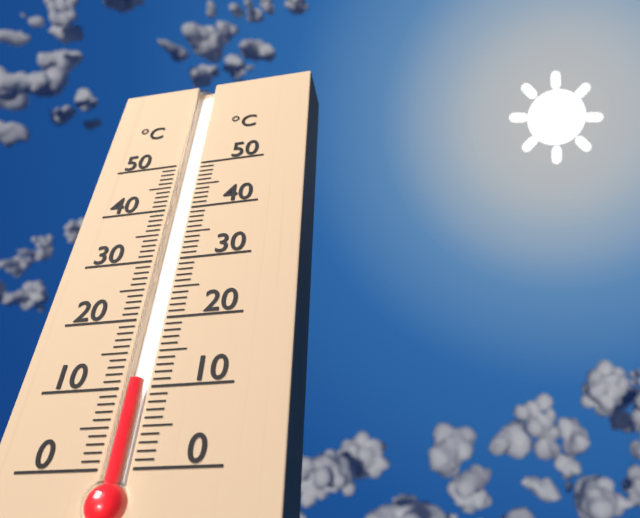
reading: 11 °C
